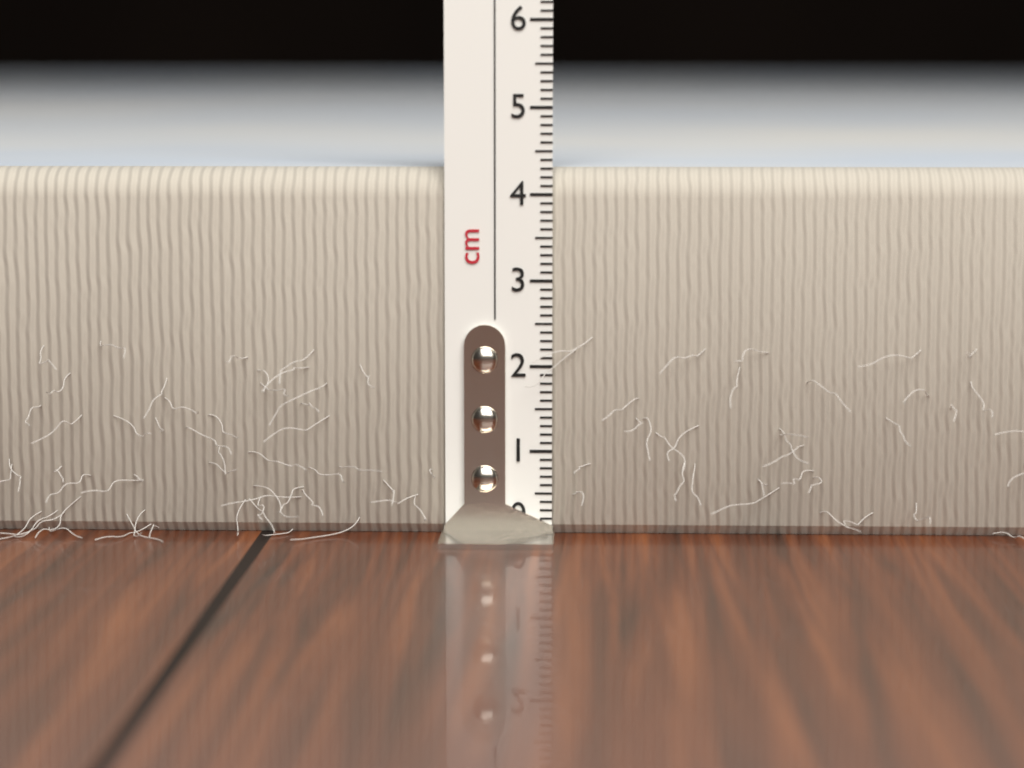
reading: 4.3 cm
